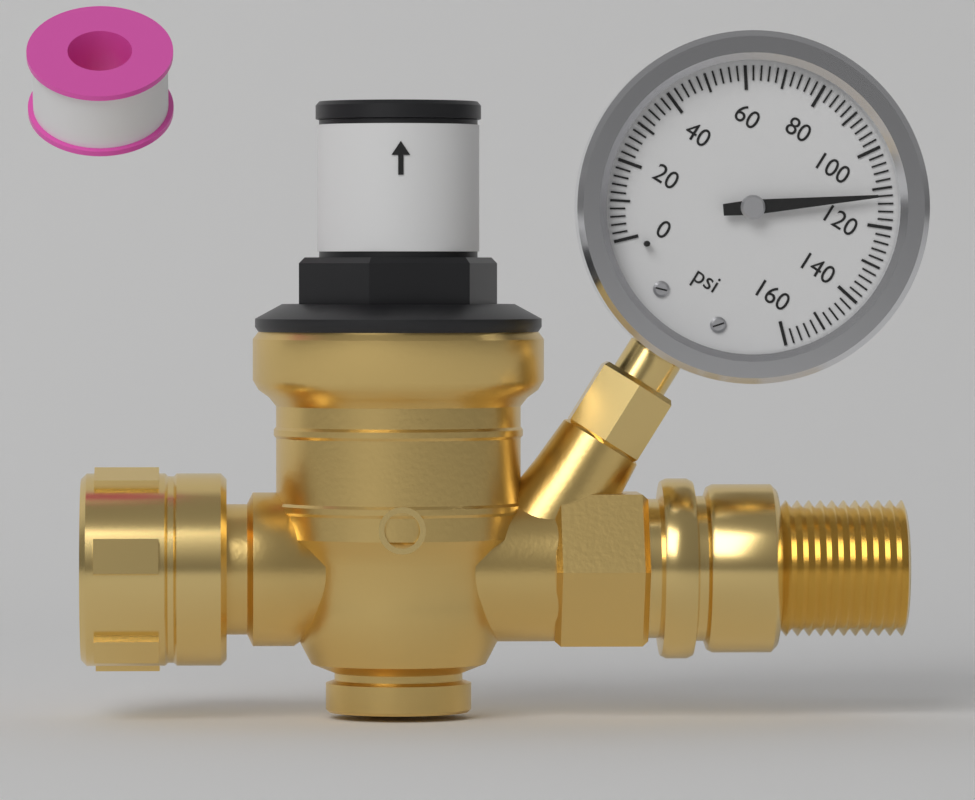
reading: 112 psi
